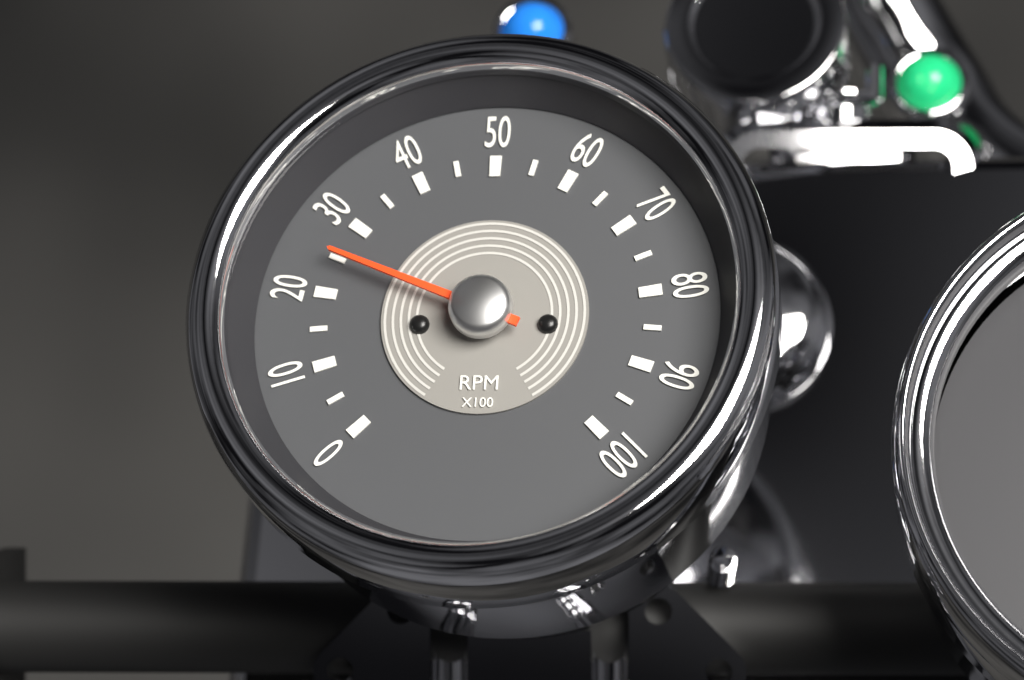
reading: 2500 RPM
